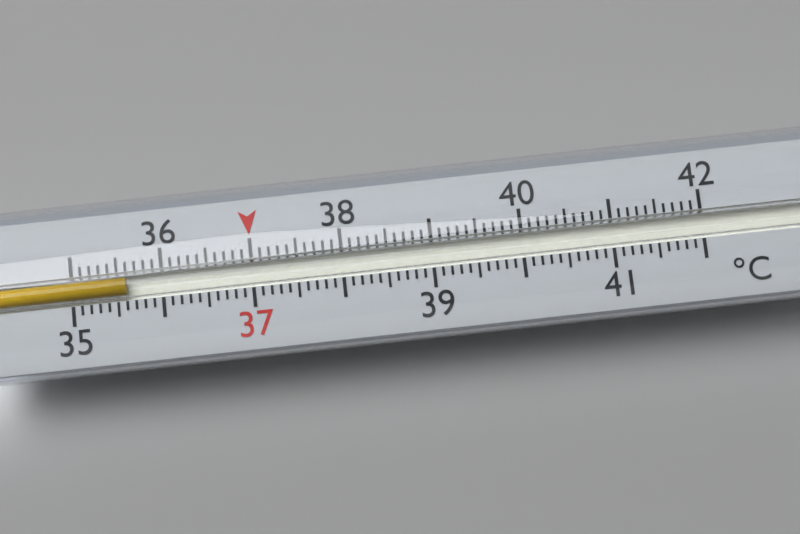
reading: 35.6 °C
